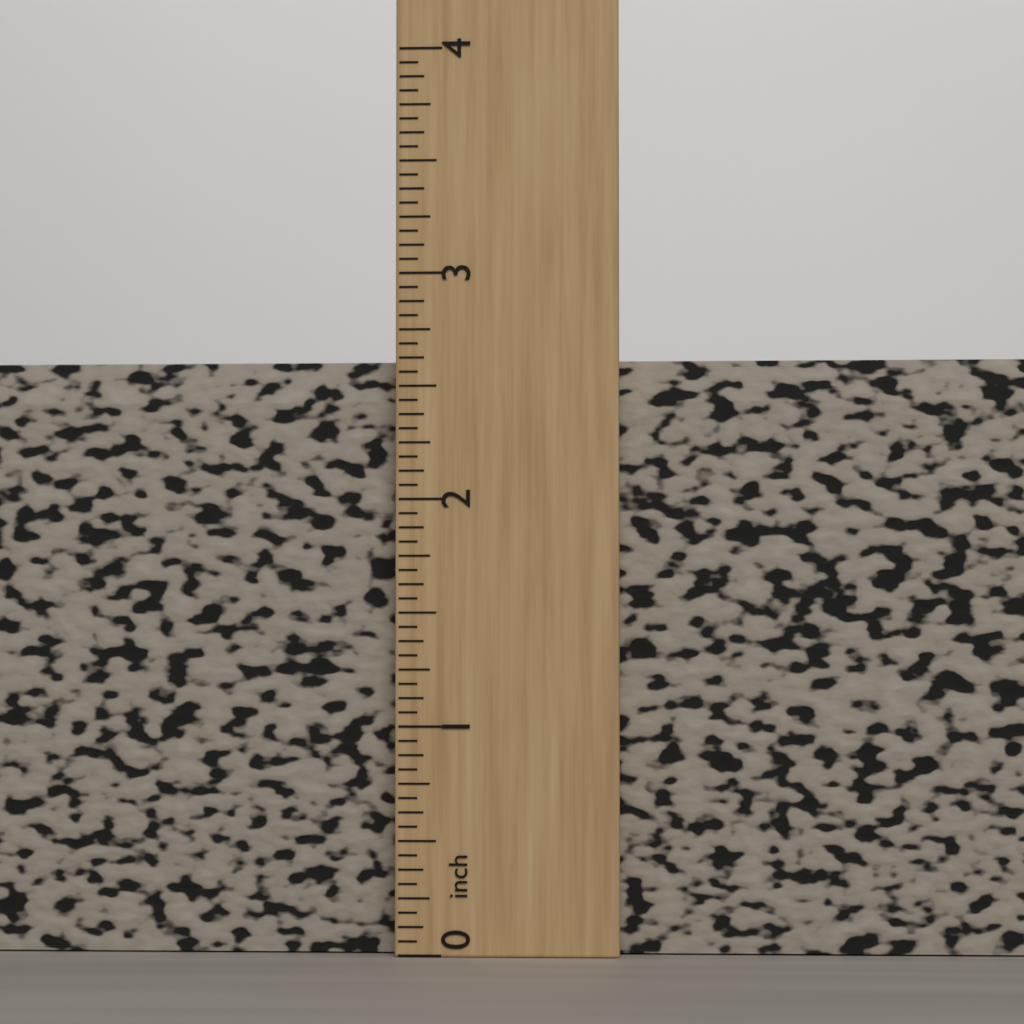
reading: 2.6250 inch
